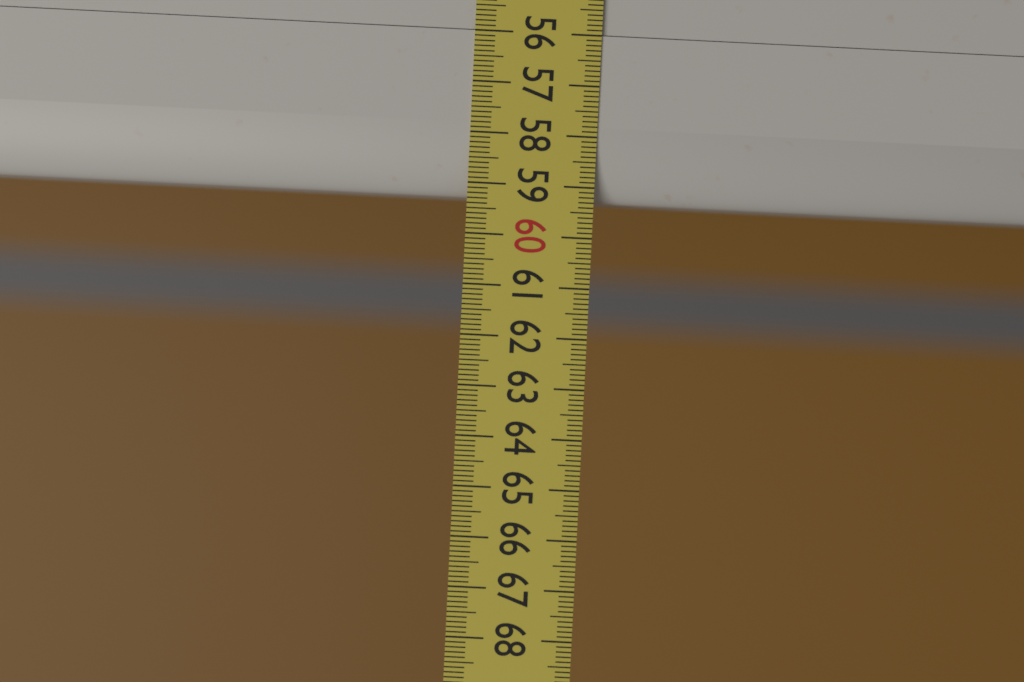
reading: 59.3 (no unit)
